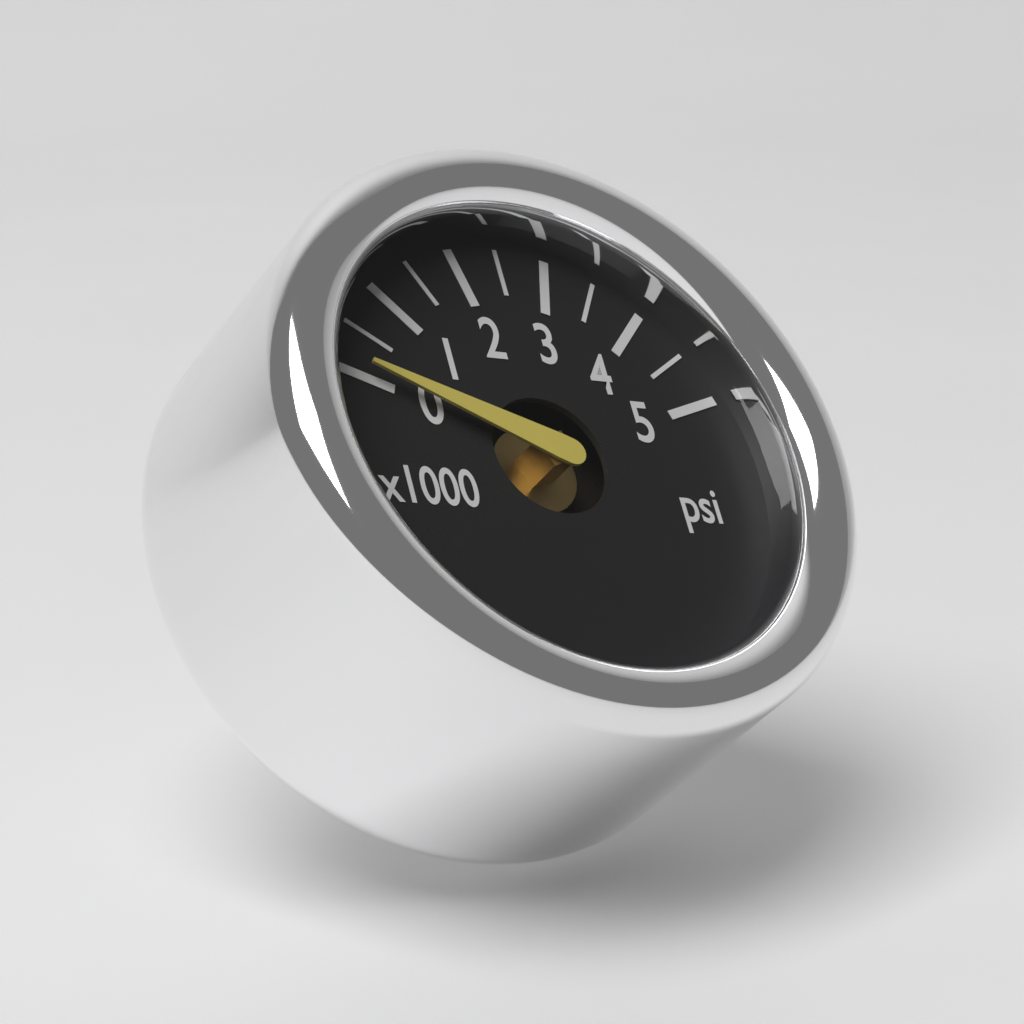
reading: 100 psi
